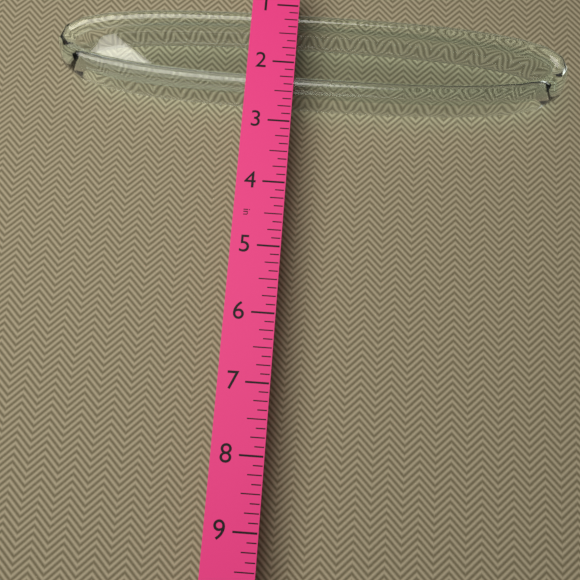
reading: 2.500 in
